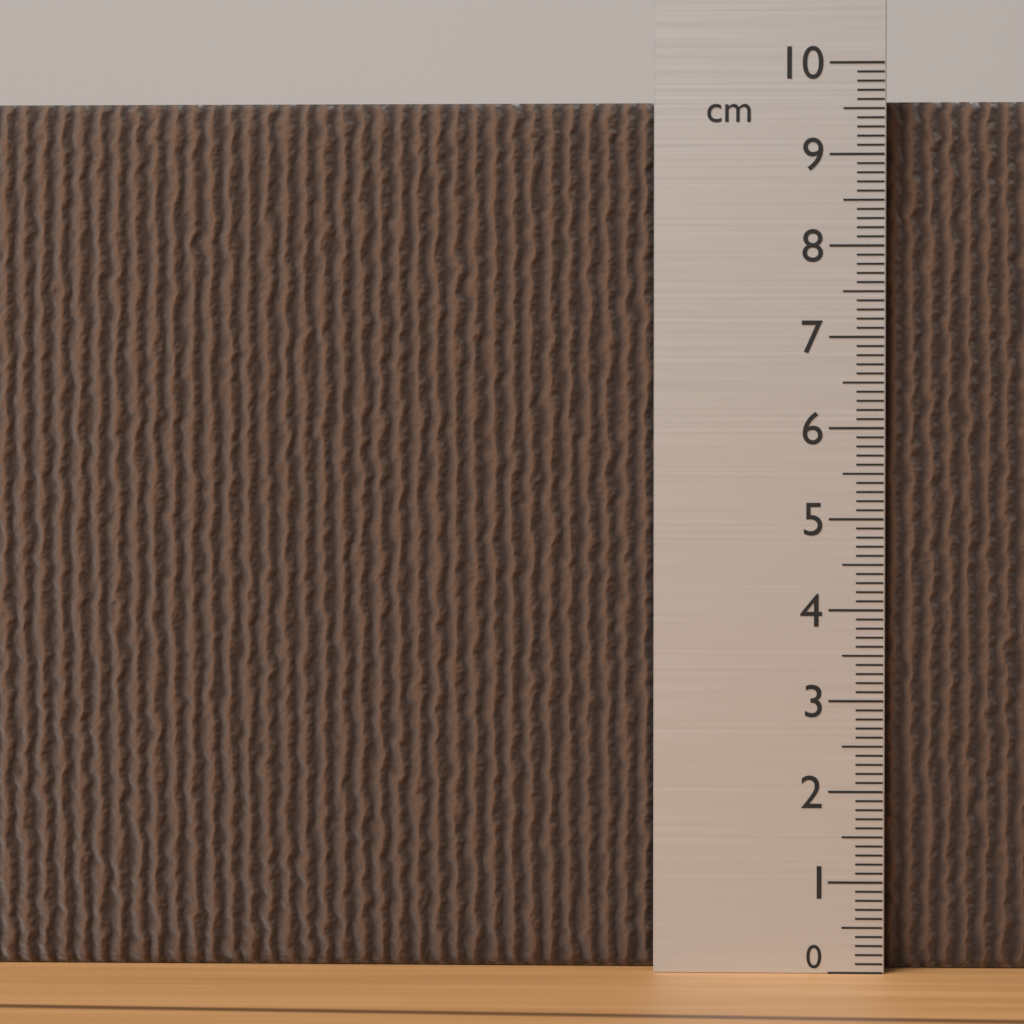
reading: 9.6 cm
